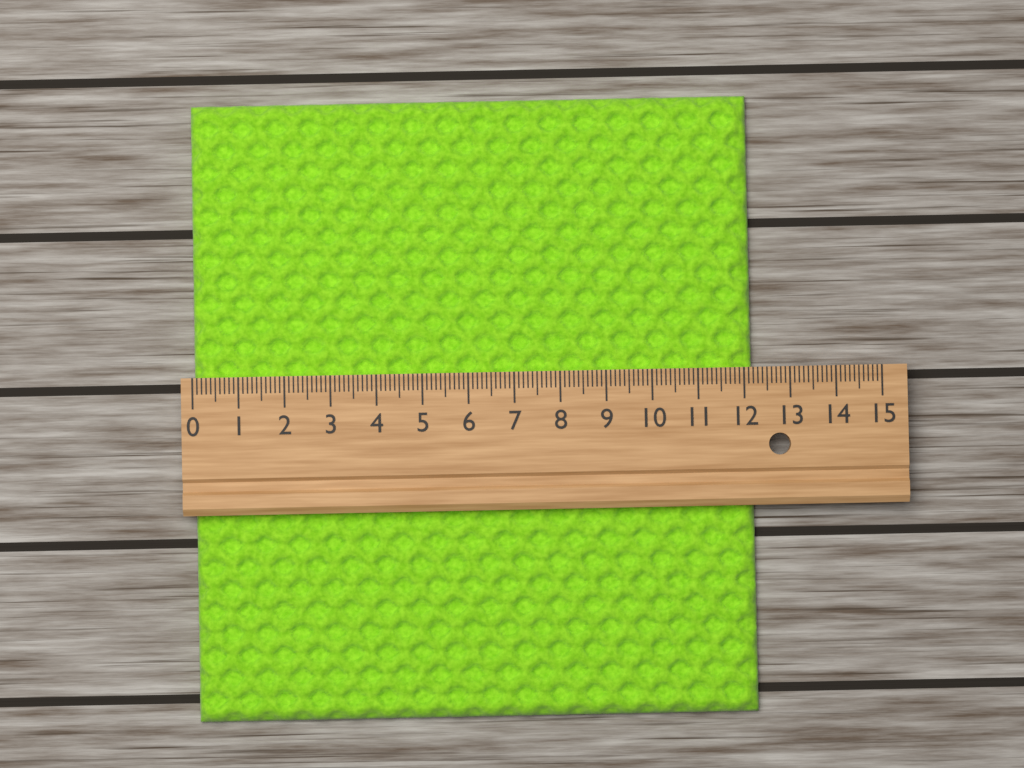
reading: 12.2 (no unit)
